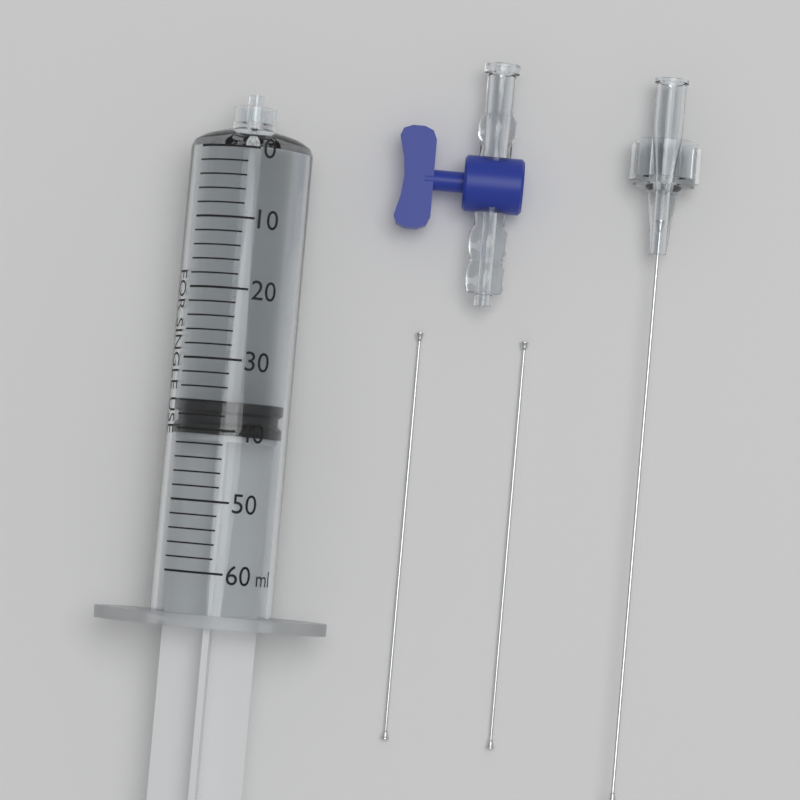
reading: 36 ml
